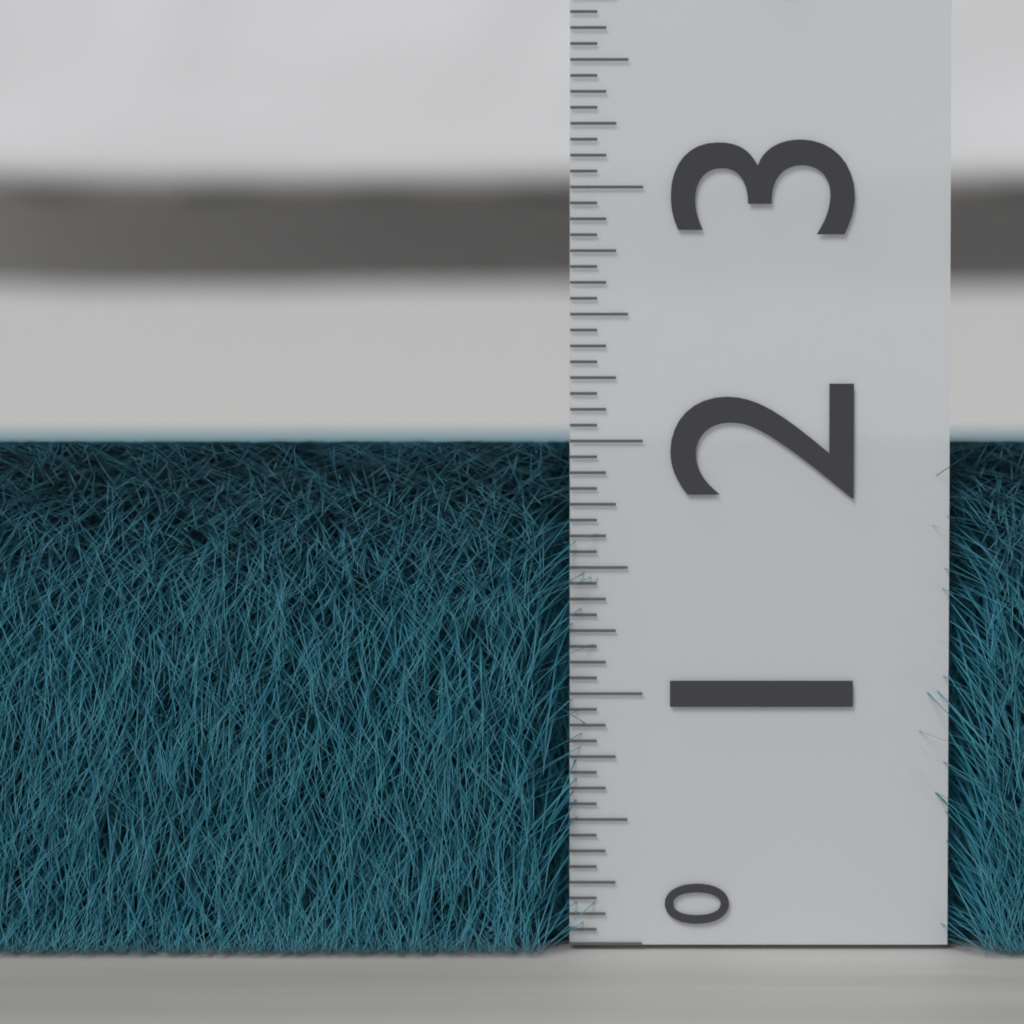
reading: 2.0000 (no unit)
